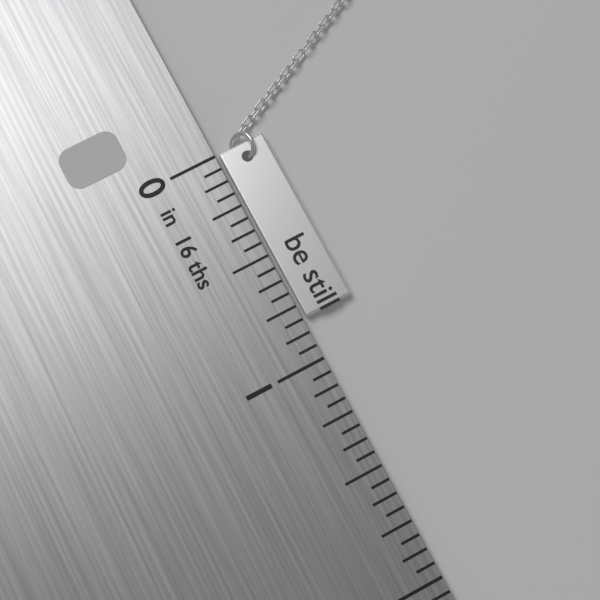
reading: 0.8125 in
